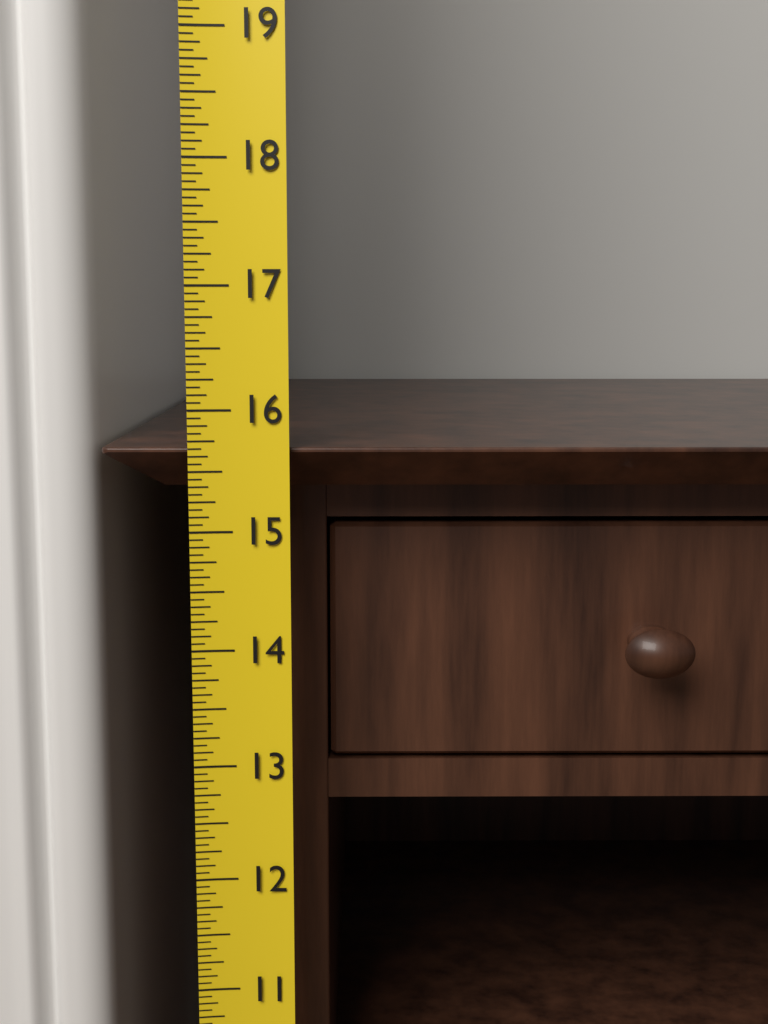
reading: 15.6875 (no unit)
